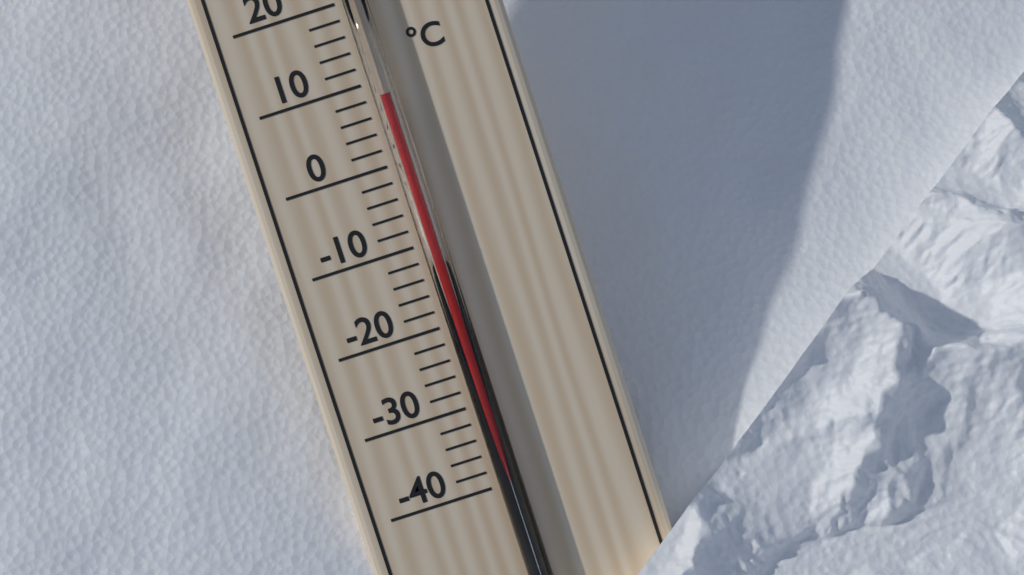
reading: 8 °C
